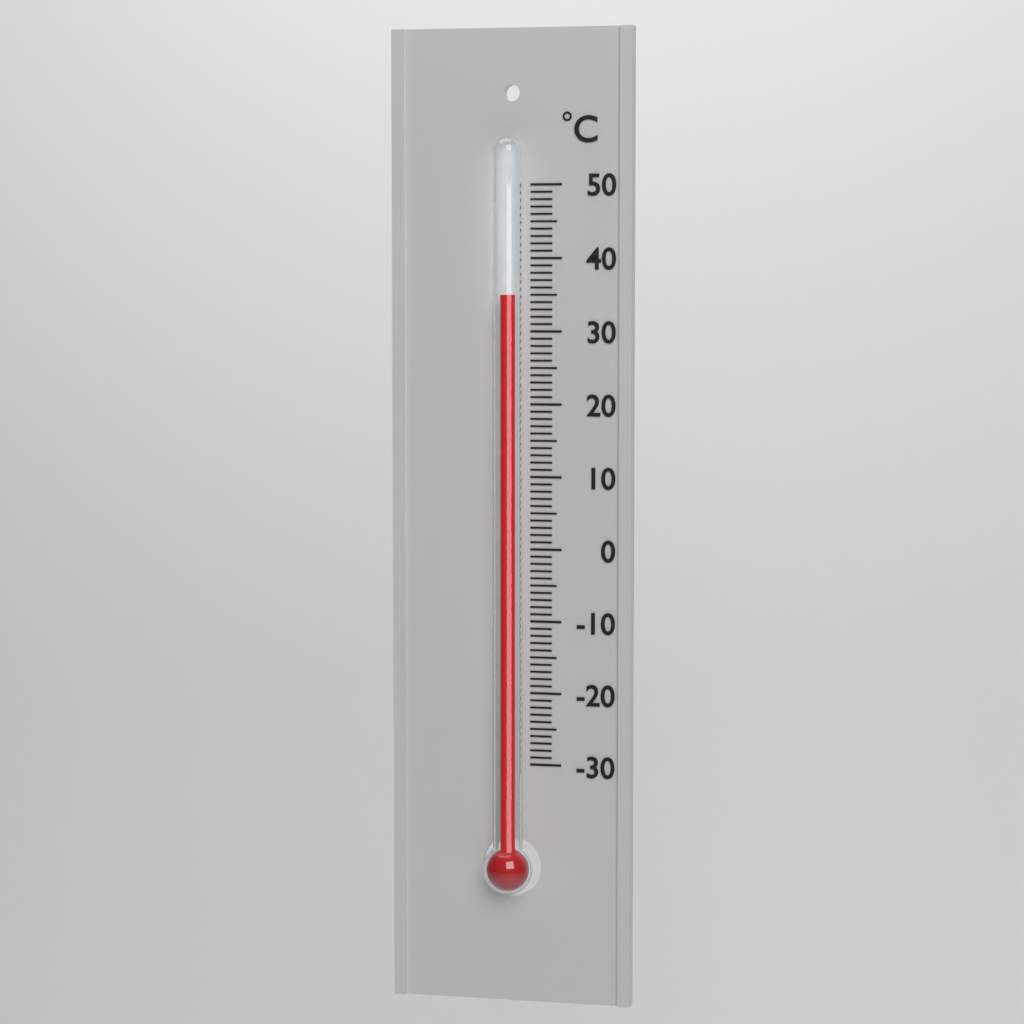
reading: 35 °C
